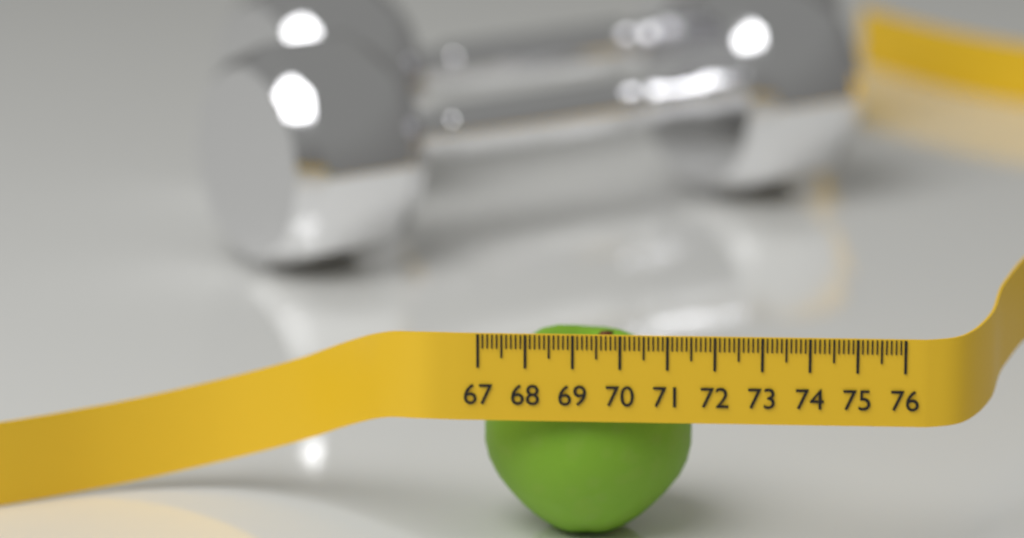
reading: 71.5 (no unit)
